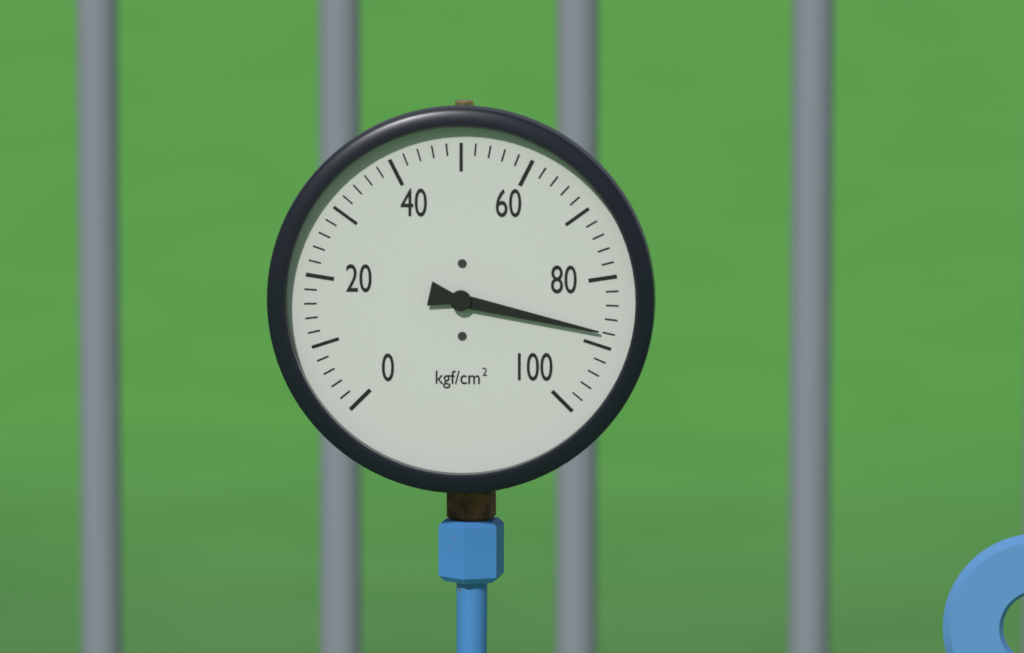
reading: 88 kgf/cm²
